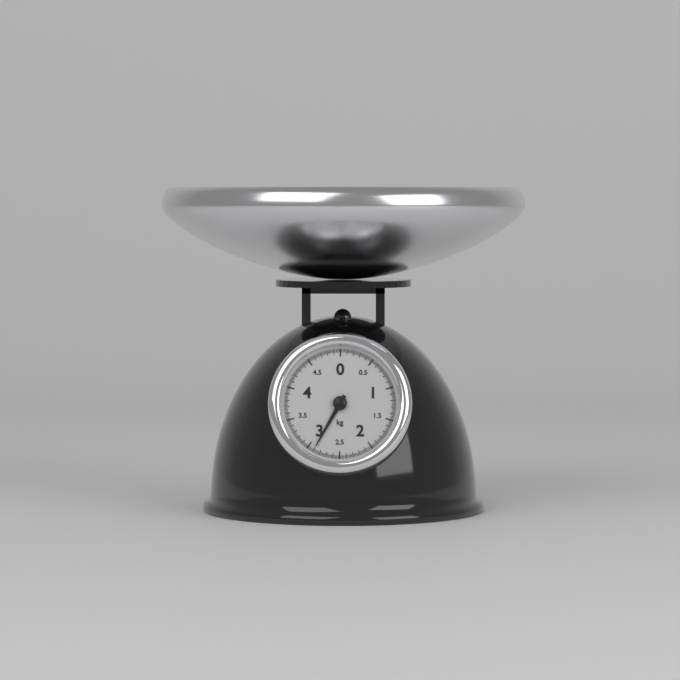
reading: 2.90 kg
